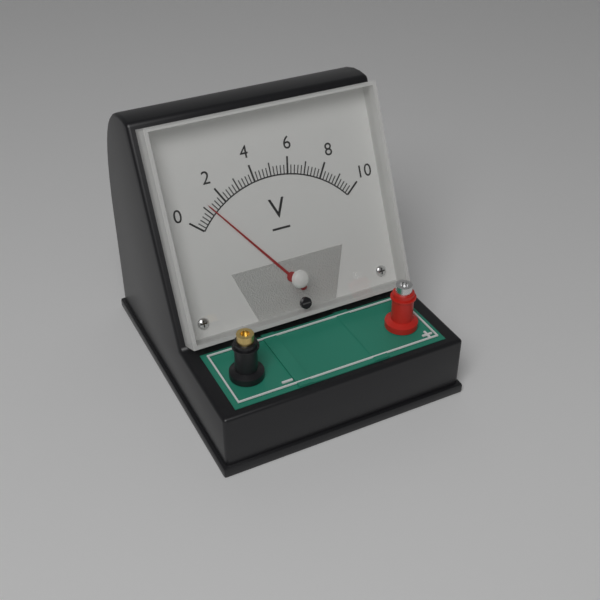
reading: 1.2 V
